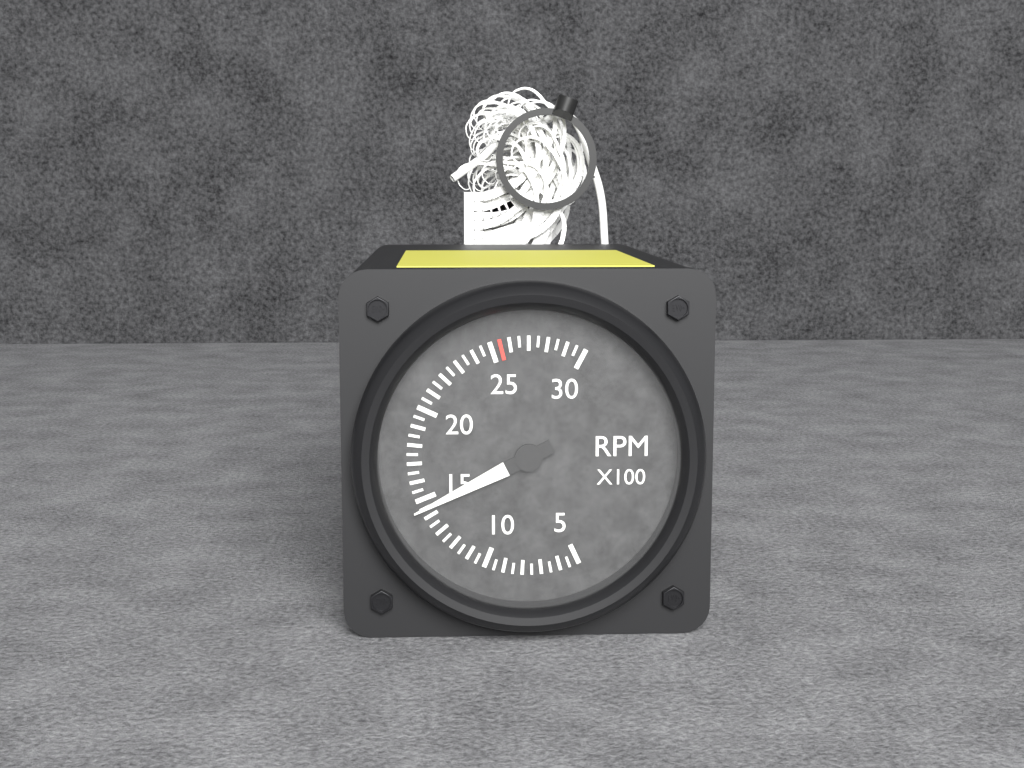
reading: 1450 RPM
